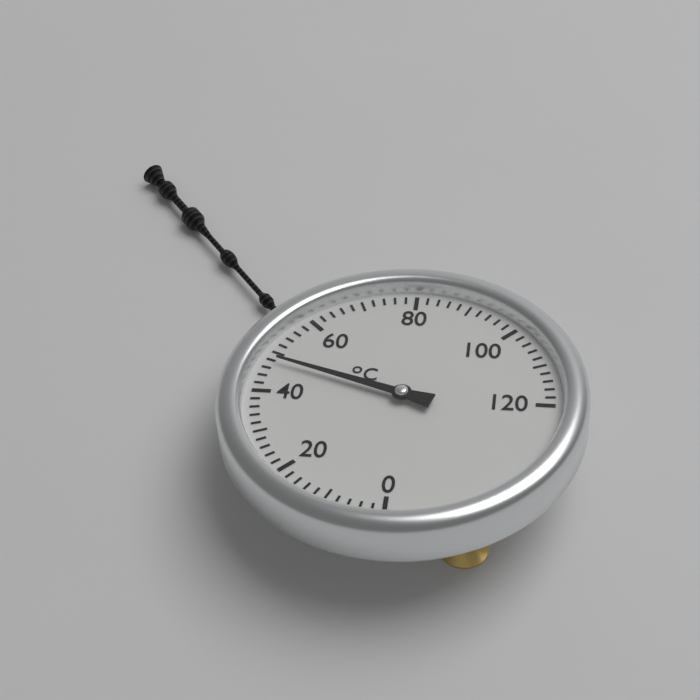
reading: 48 °C
